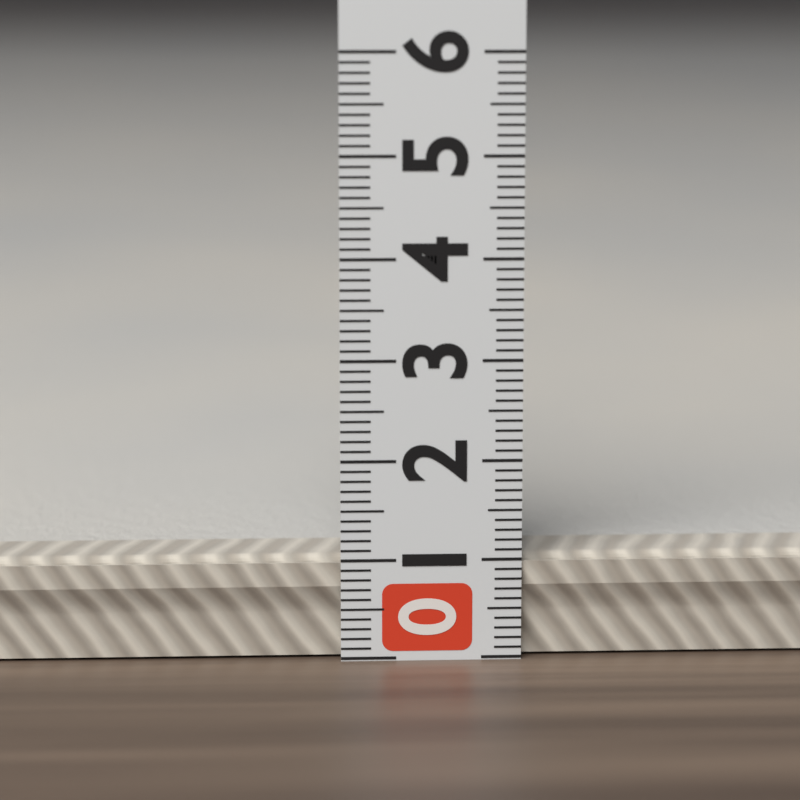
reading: 1.0 (no unit)
